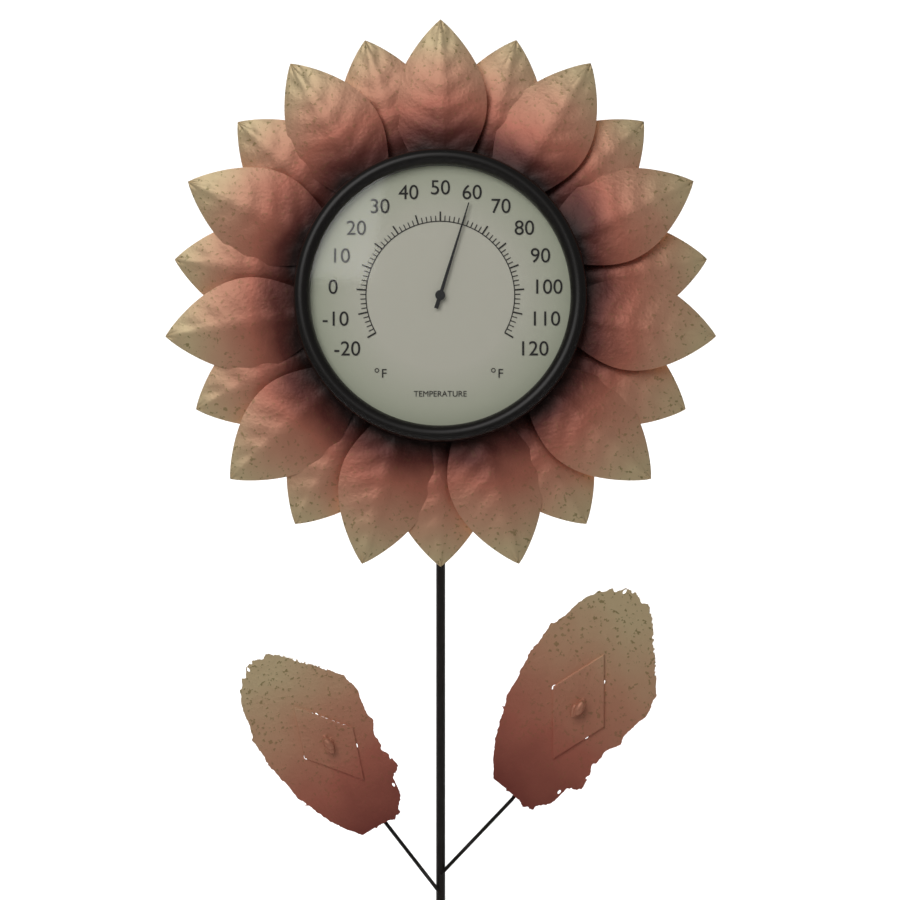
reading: 60 °F
